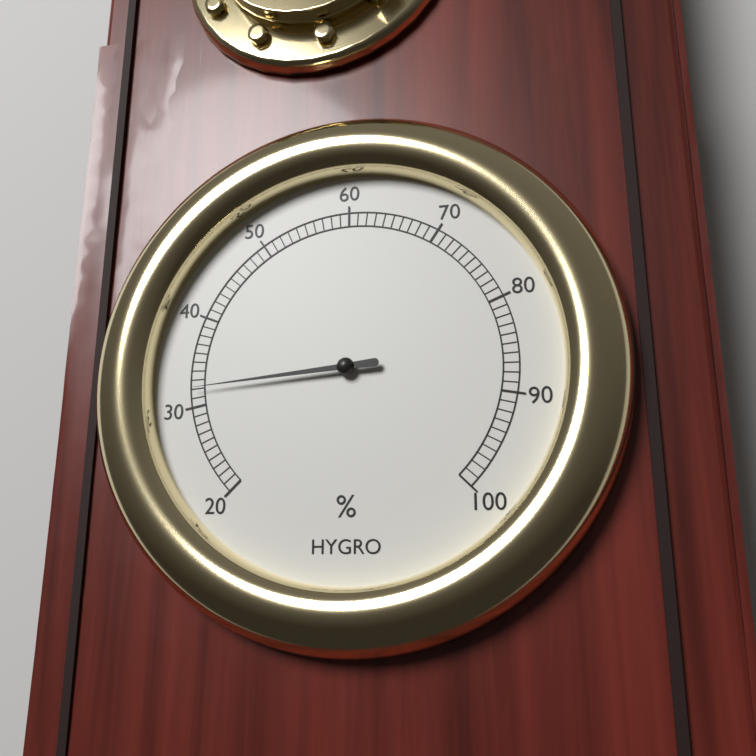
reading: 32 %
